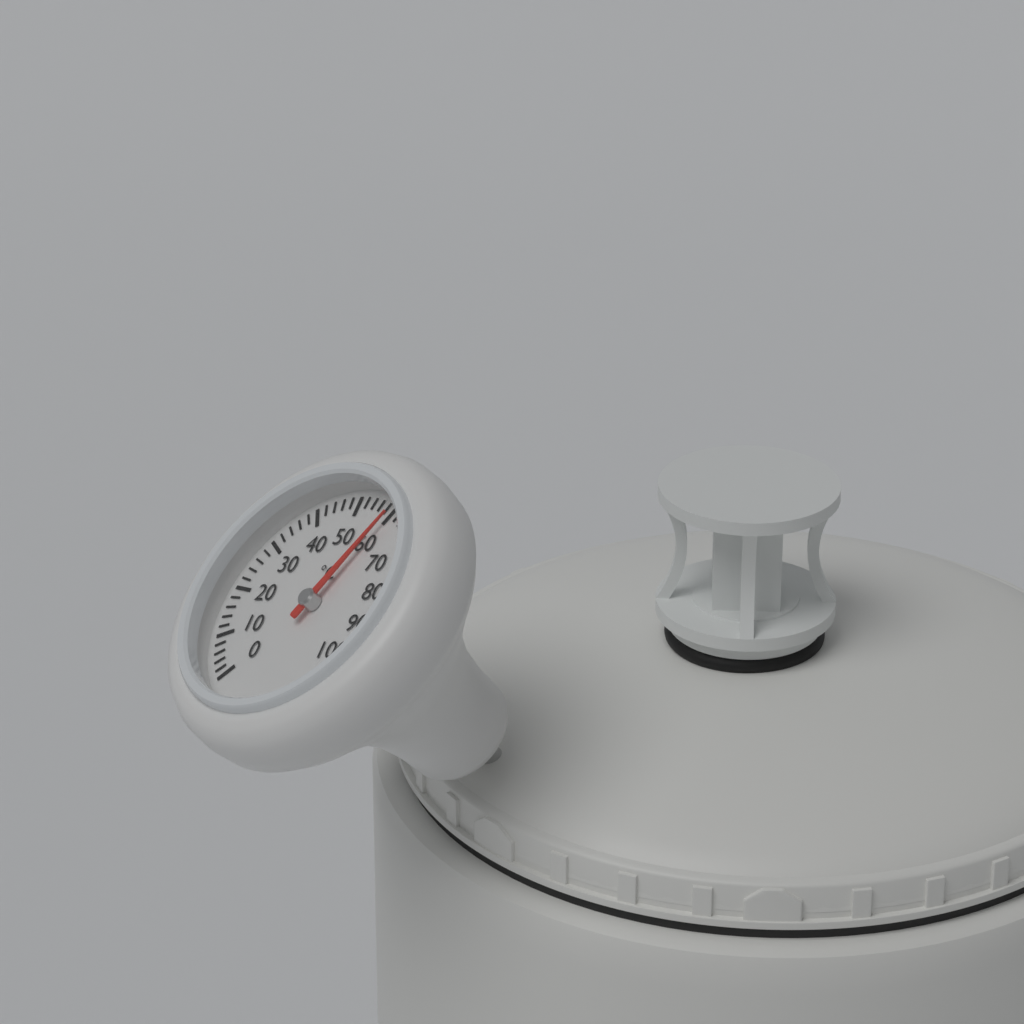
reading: 60 °C
